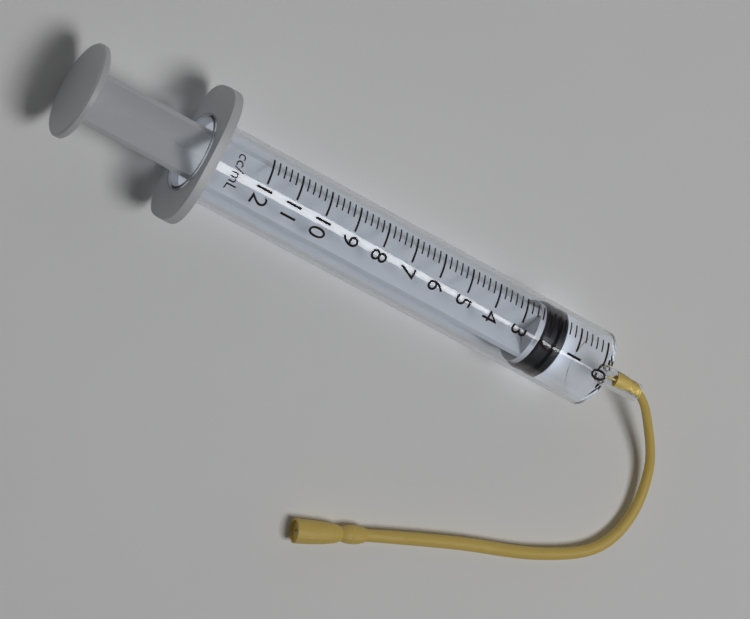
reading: 1.4 ml
